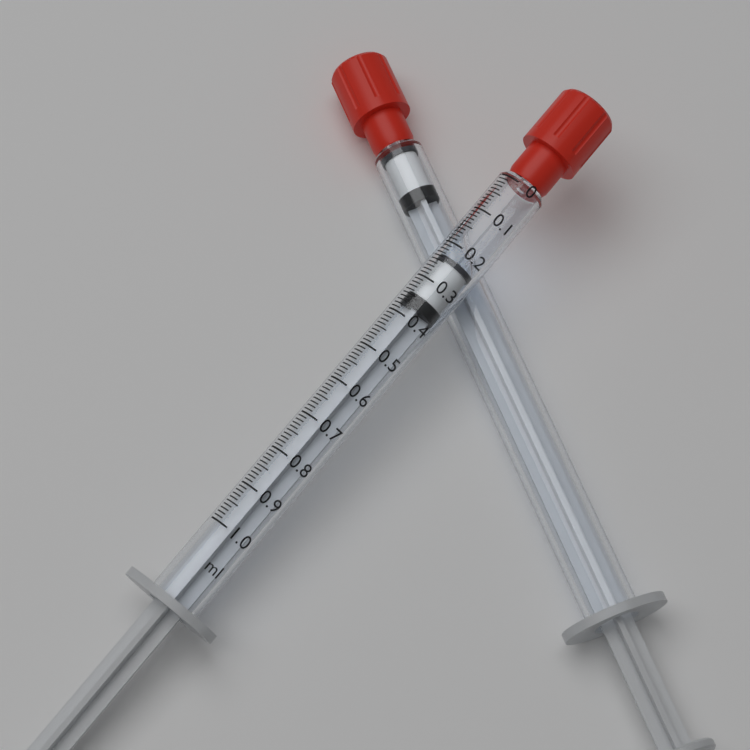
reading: 0.23 ml
